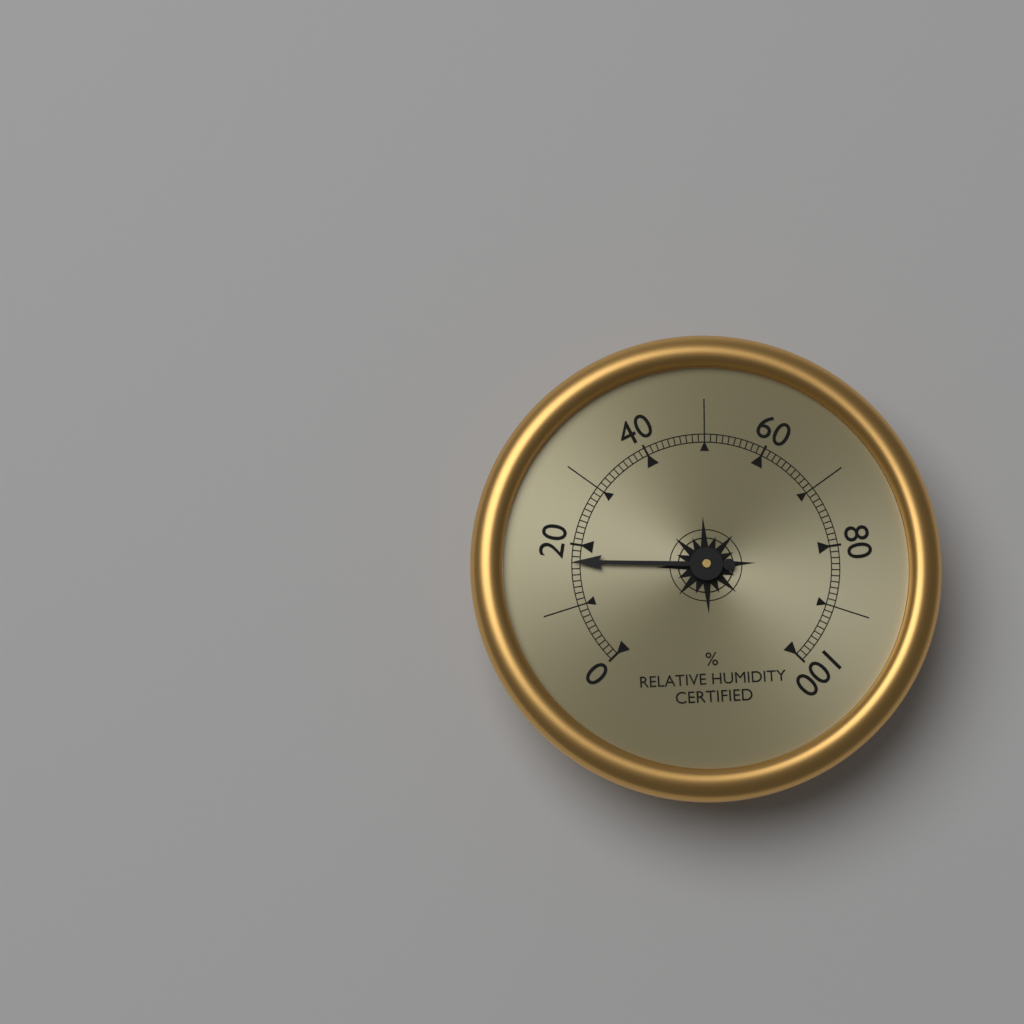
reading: 17 %
